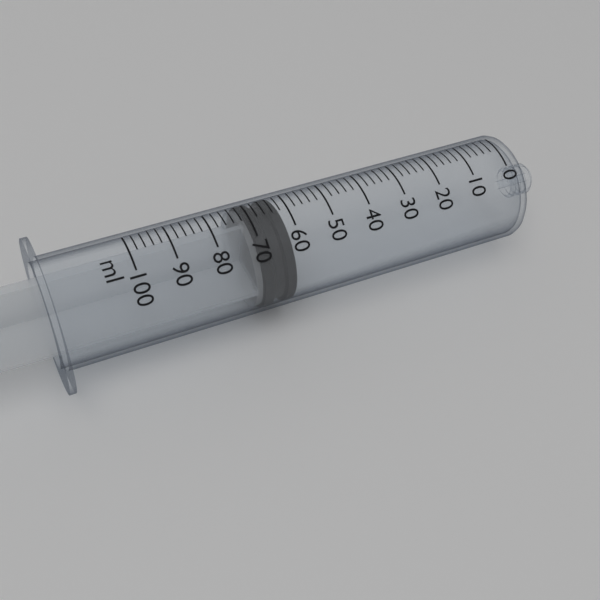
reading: 62 ml
